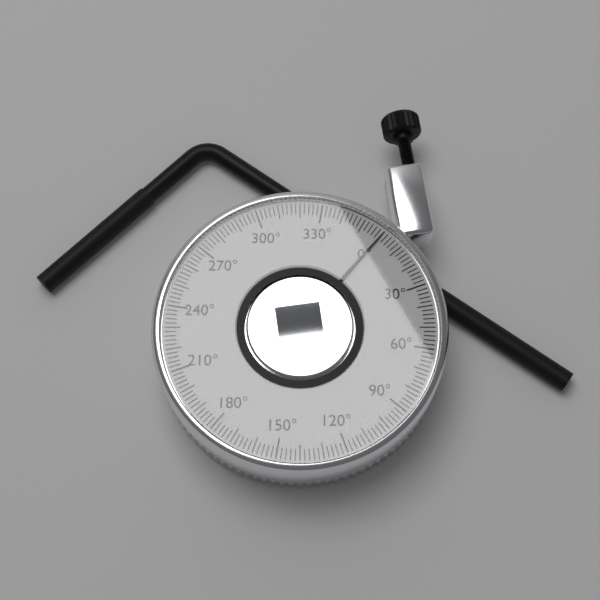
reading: 0 °
